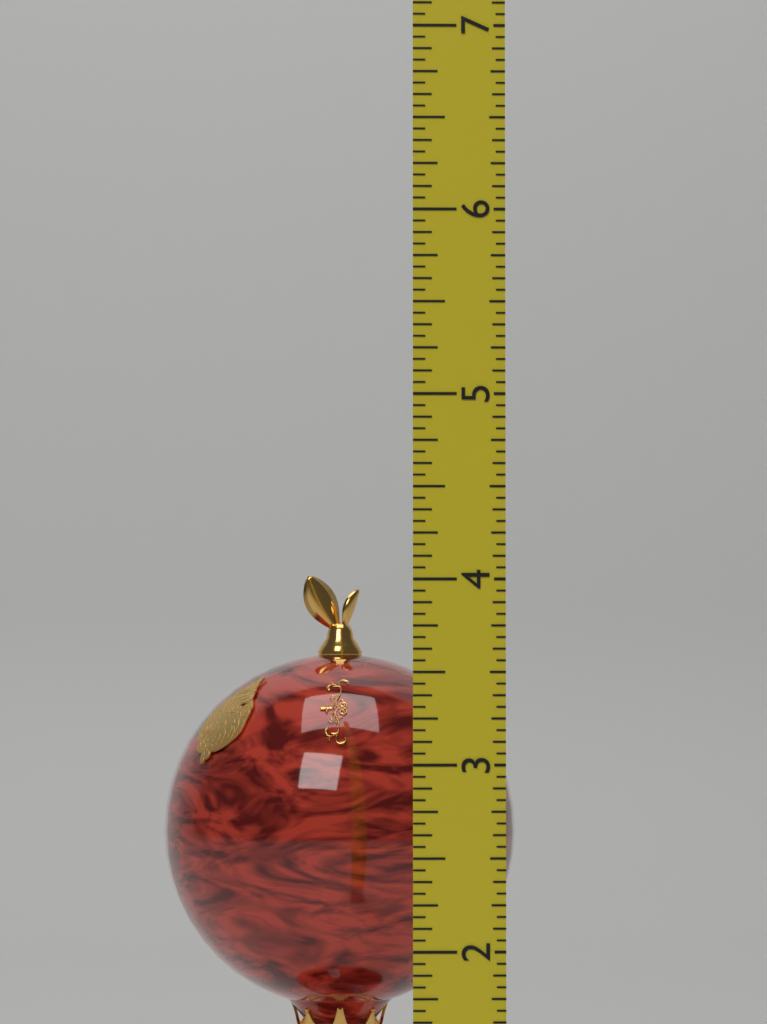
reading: 4.0625 (no unit)
